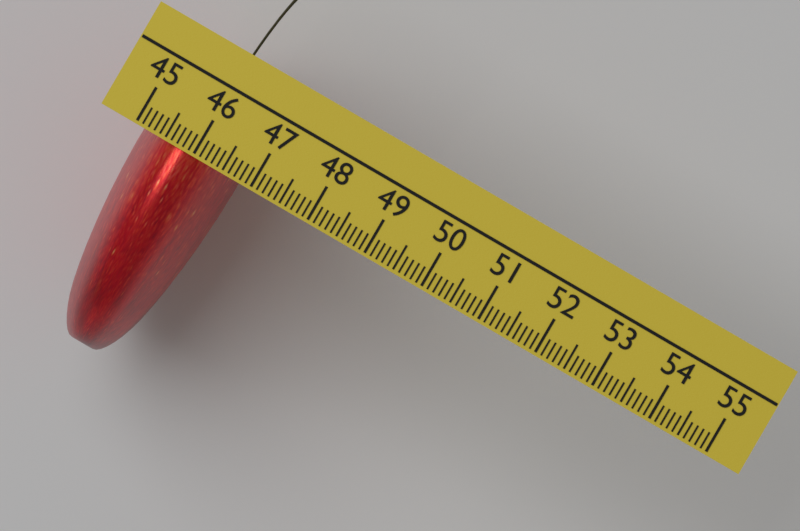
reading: 46.7 (no unit)
